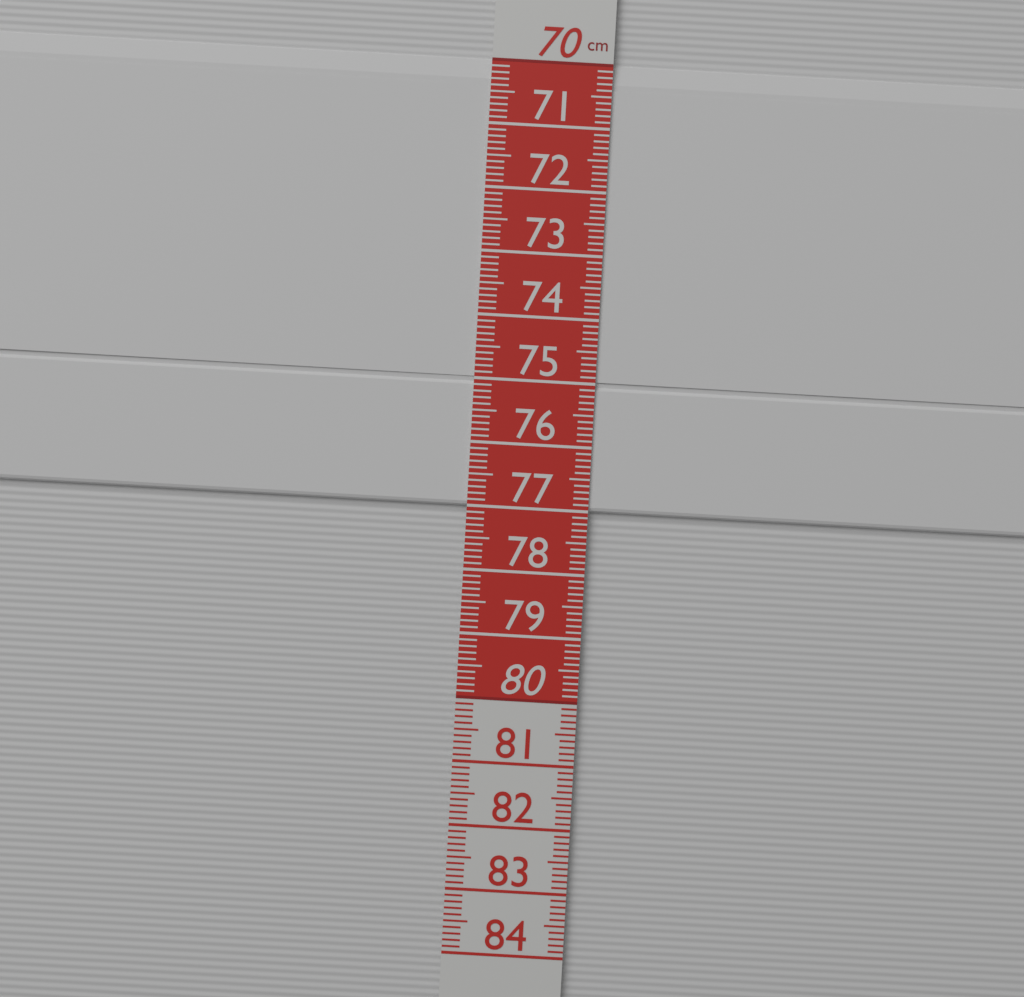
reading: 77.0 cm
